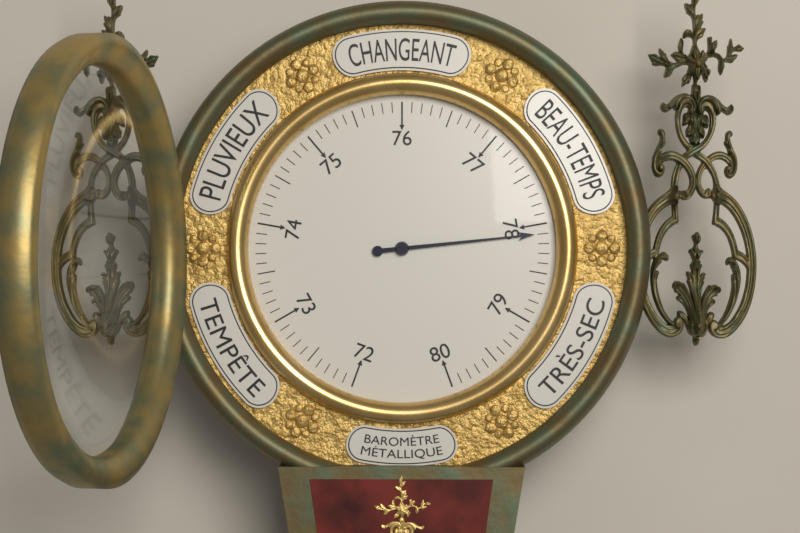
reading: 78.1 (no unit)
